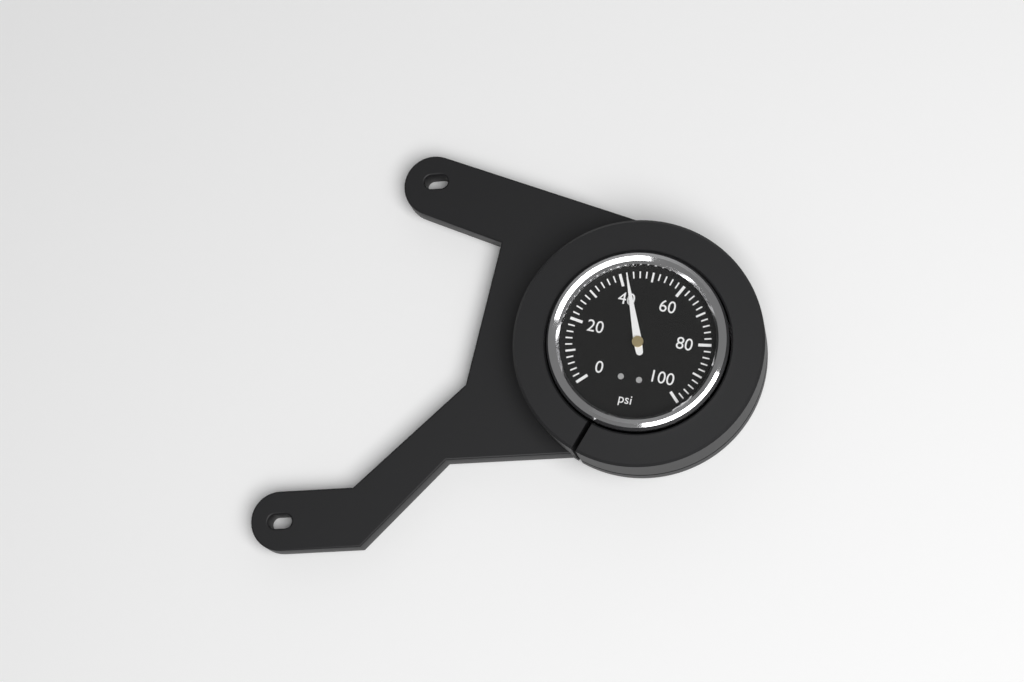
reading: 42 psi
